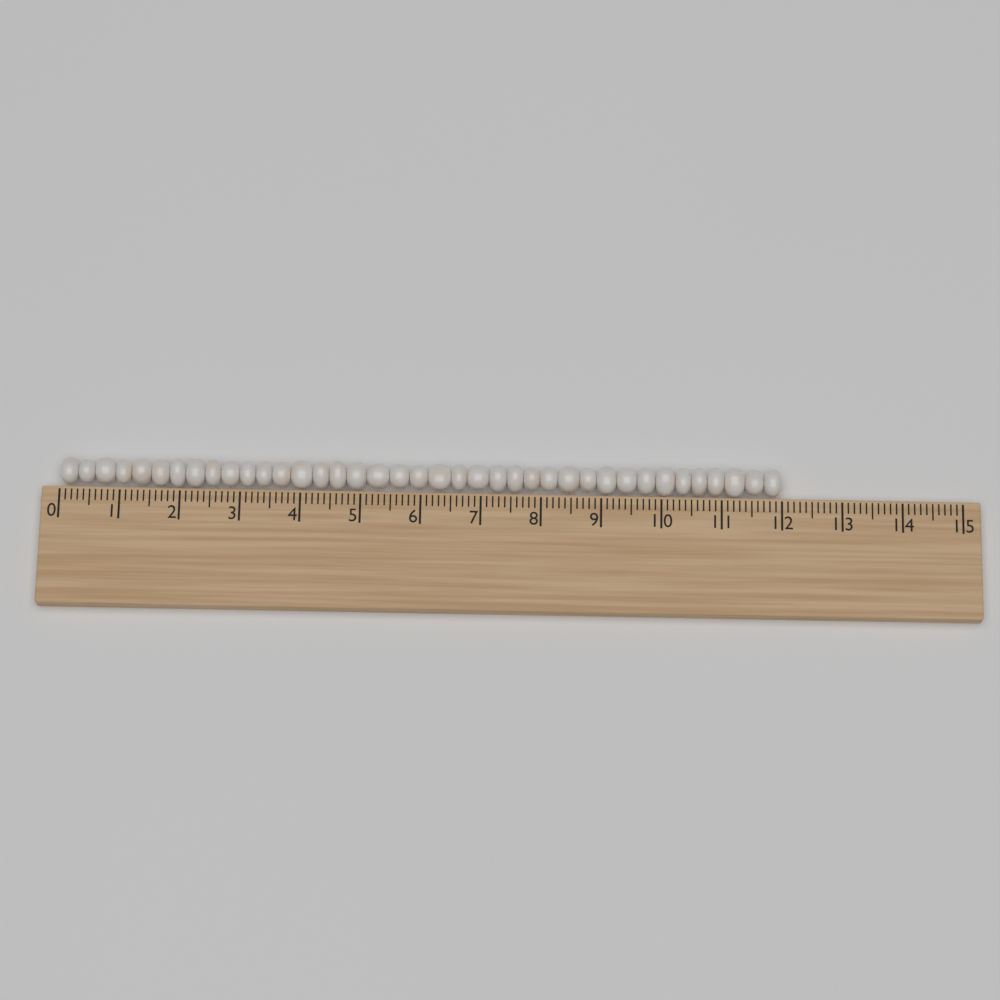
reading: 12.0 (no unit)
